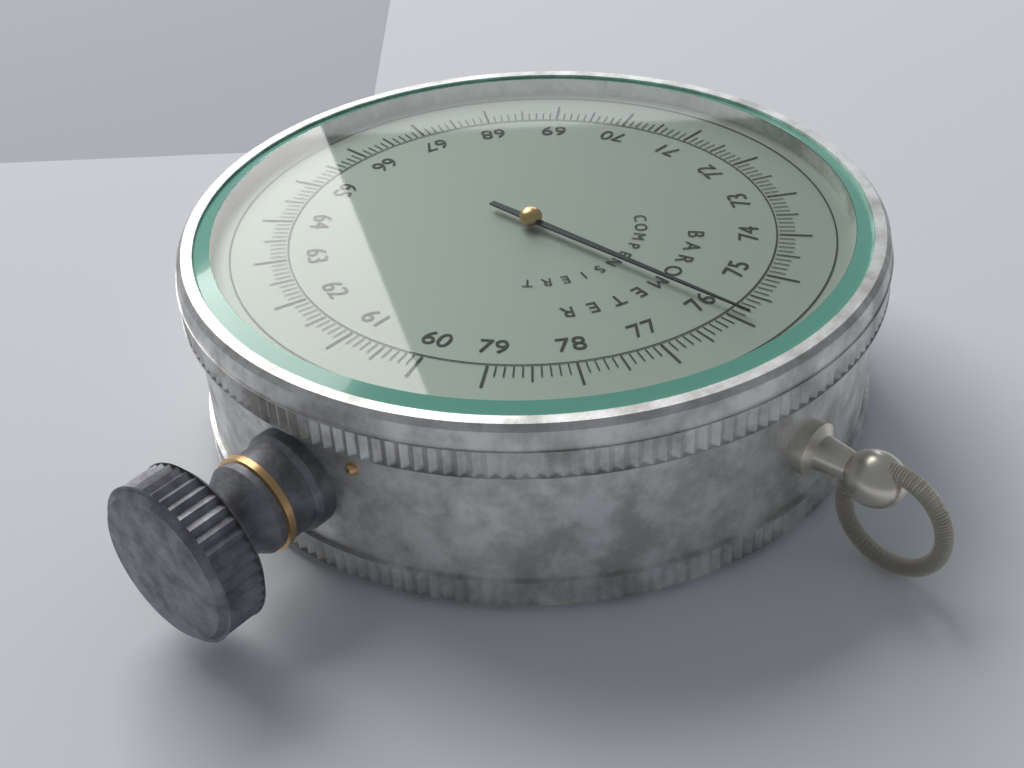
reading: 75.9 (no unit)
